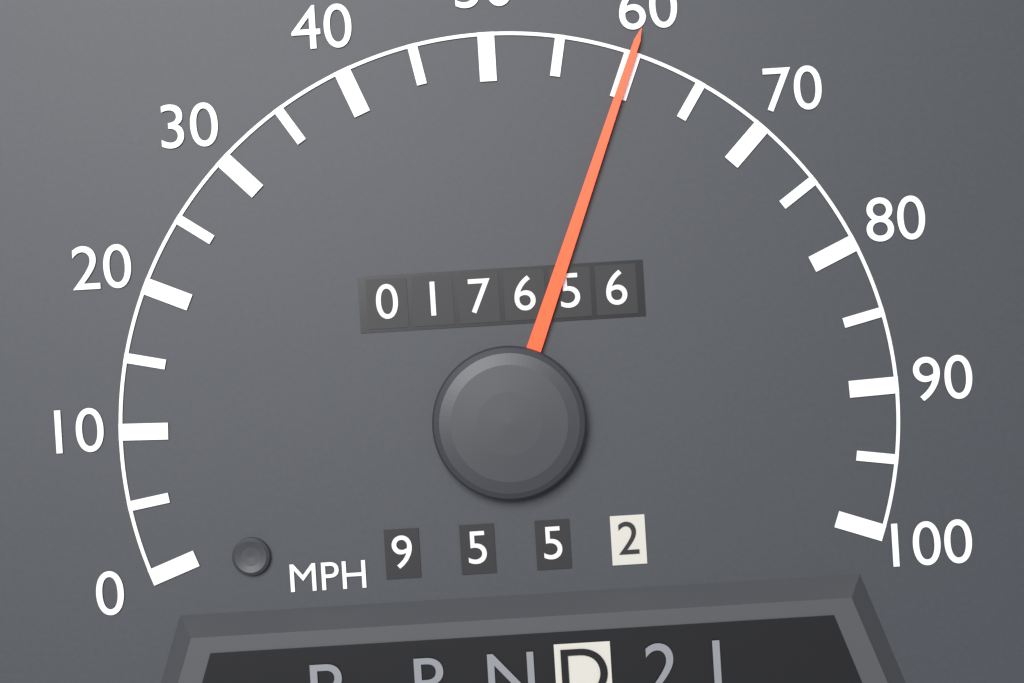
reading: 60 MPH
